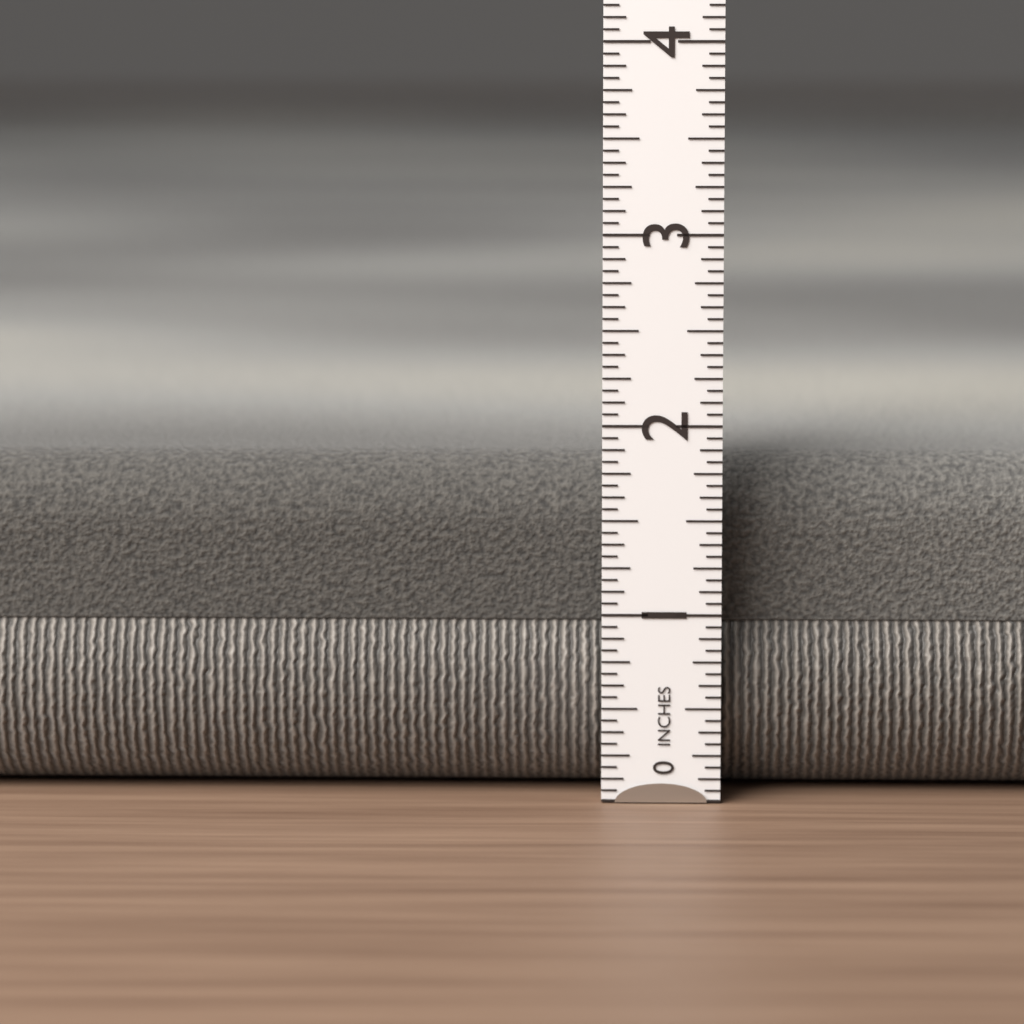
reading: 1.8125 in
